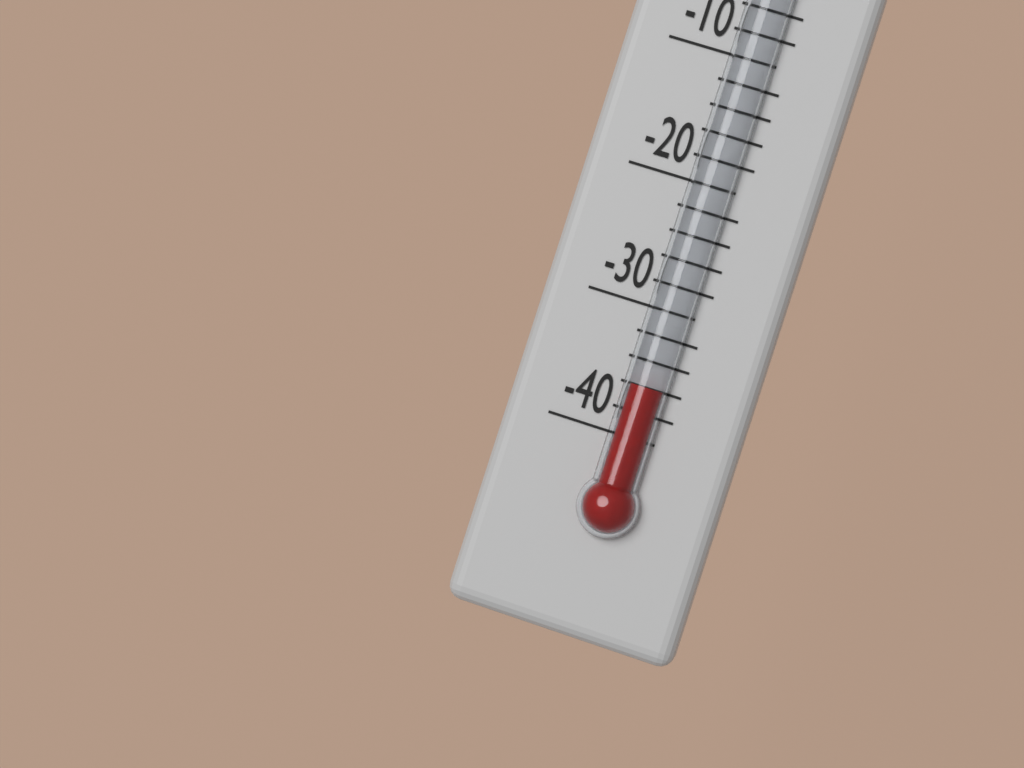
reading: -36 °F
